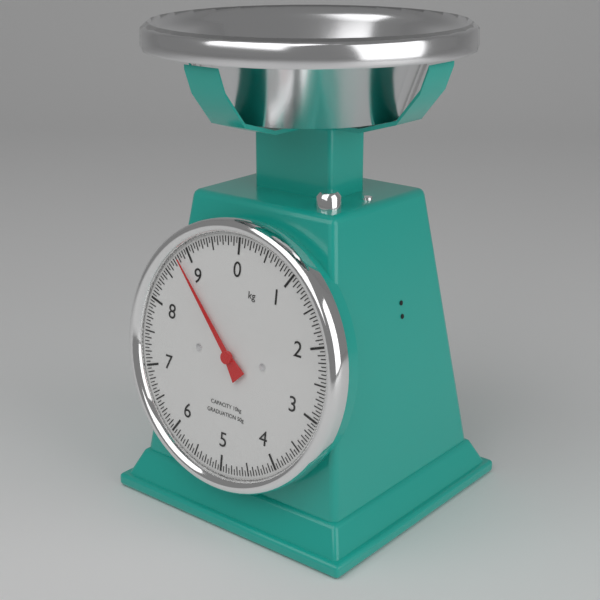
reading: 8.80 kg
